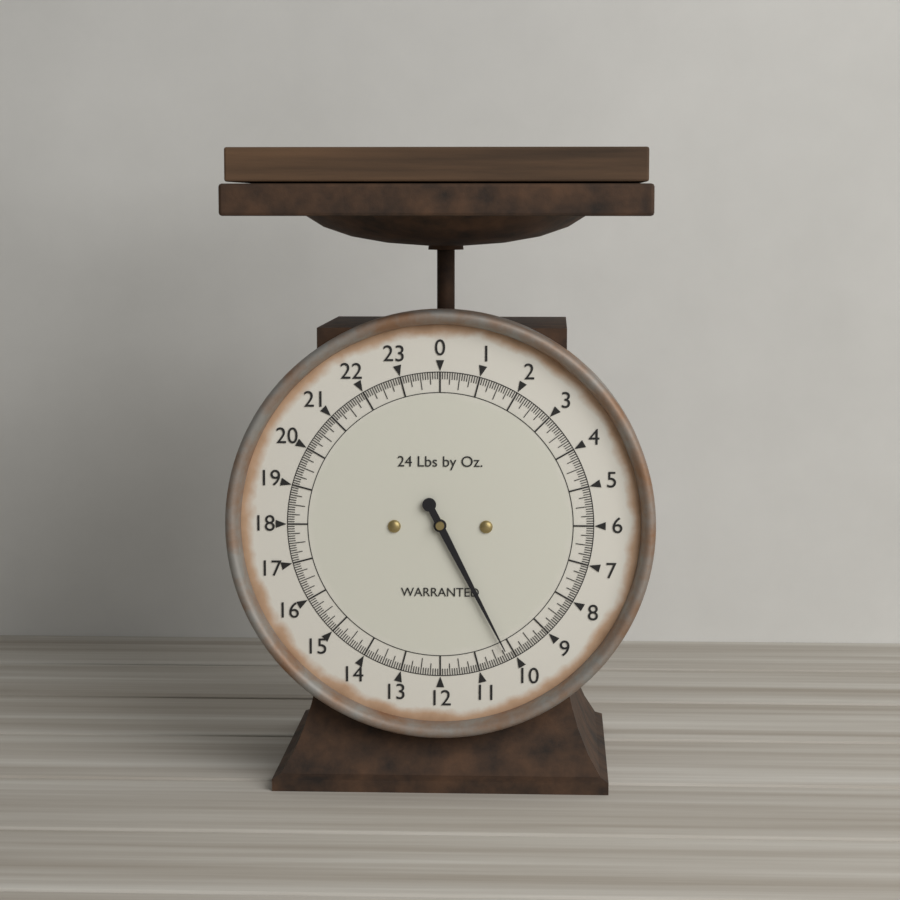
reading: 10.1875 lb
